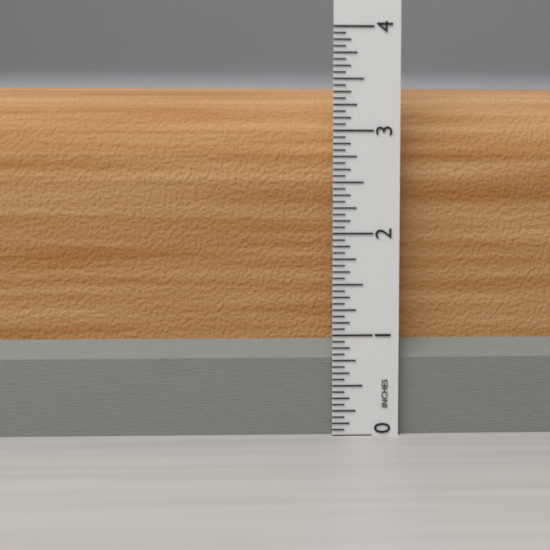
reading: 3.5000 in
